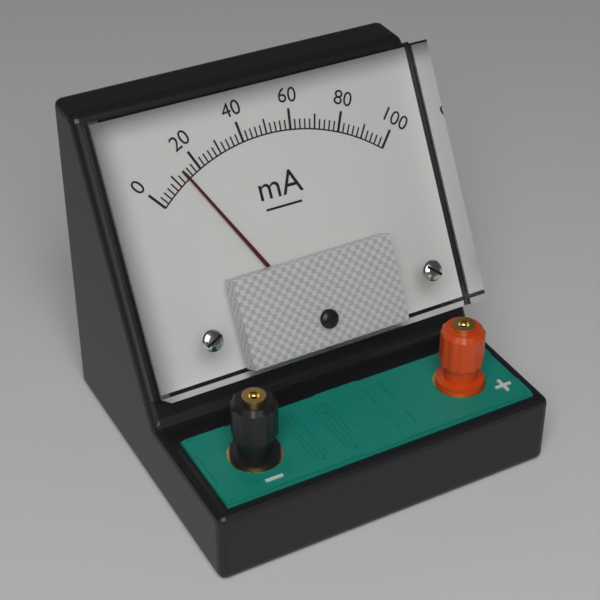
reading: 14 mA
